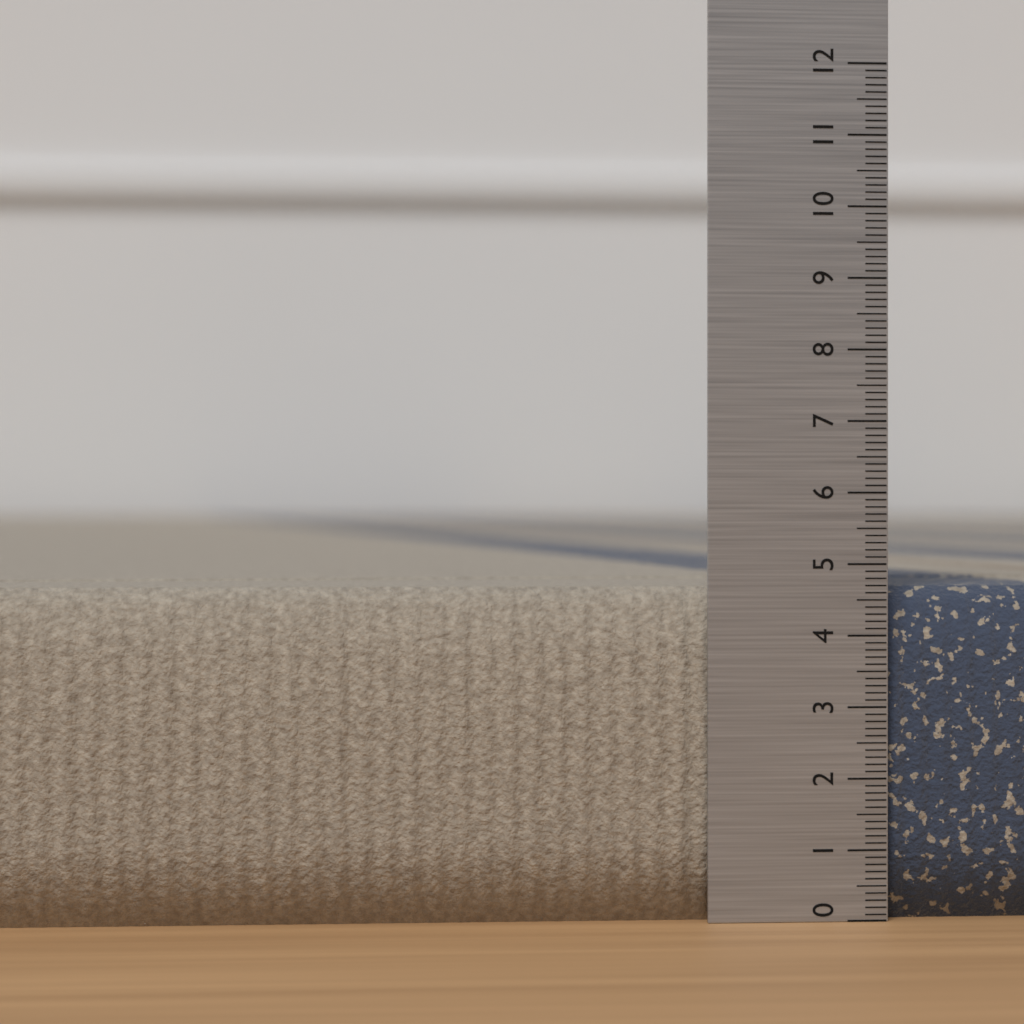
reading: 4.7 (no unit)
